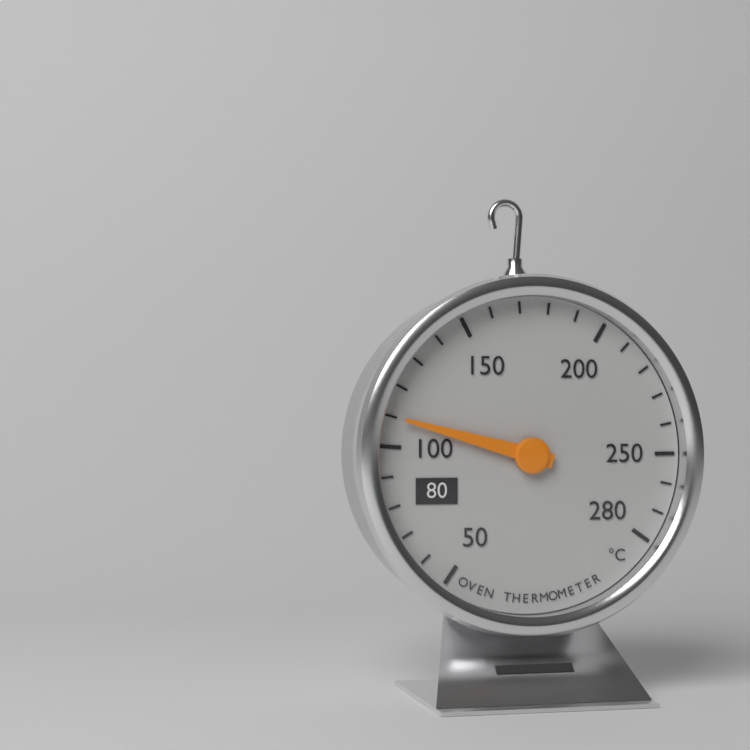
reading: 110 °C
